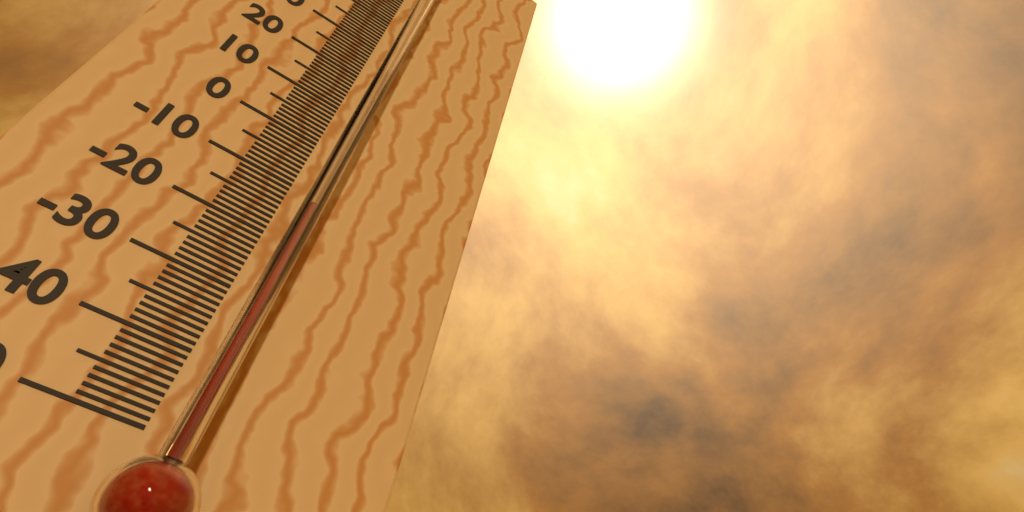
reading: -16 °C
